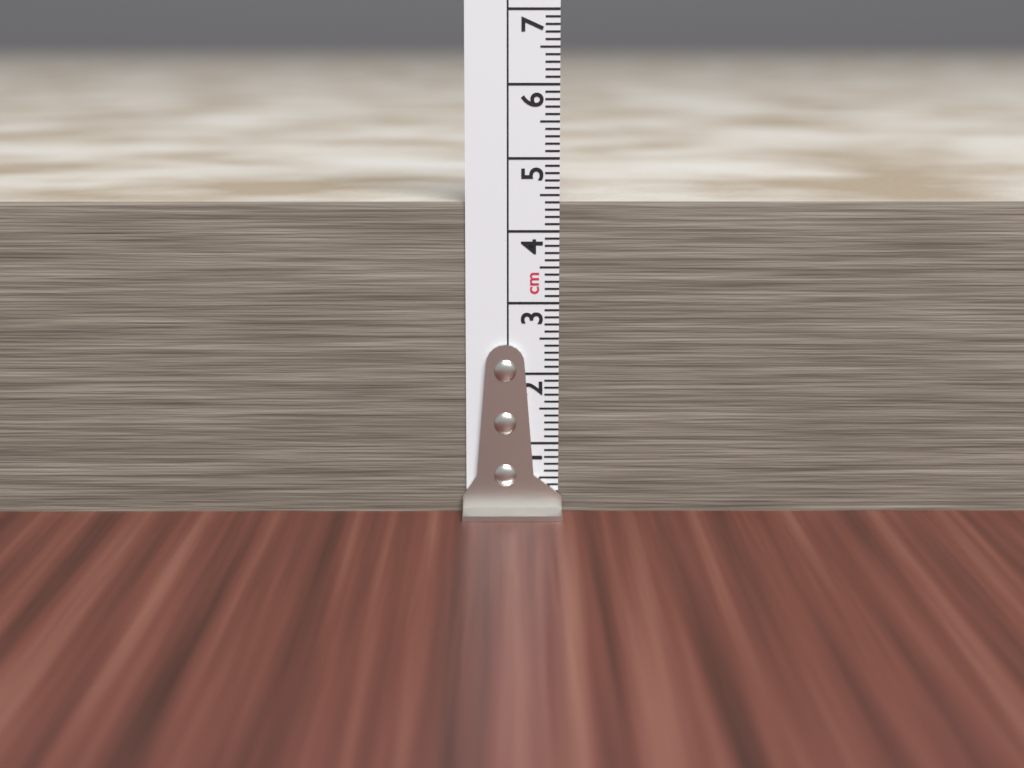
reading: 4.4 cm
